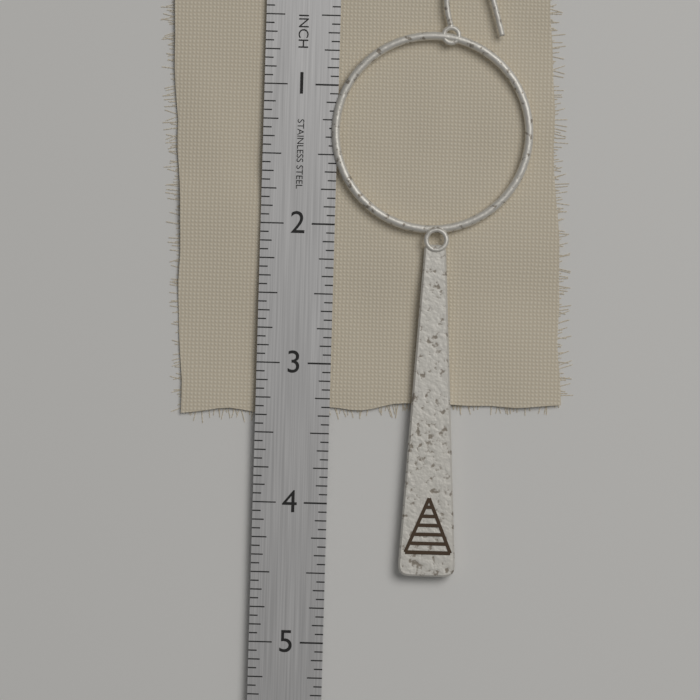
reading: 4.5000 in
